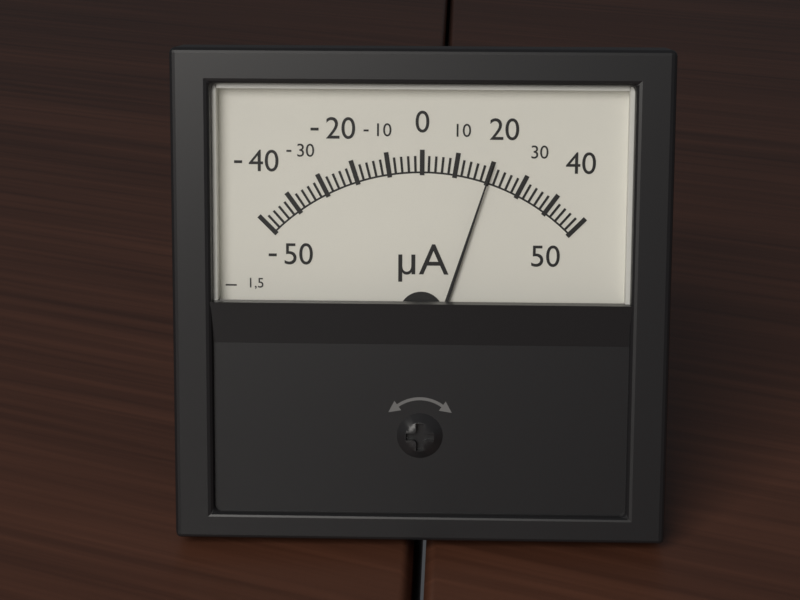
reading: 20 µA
